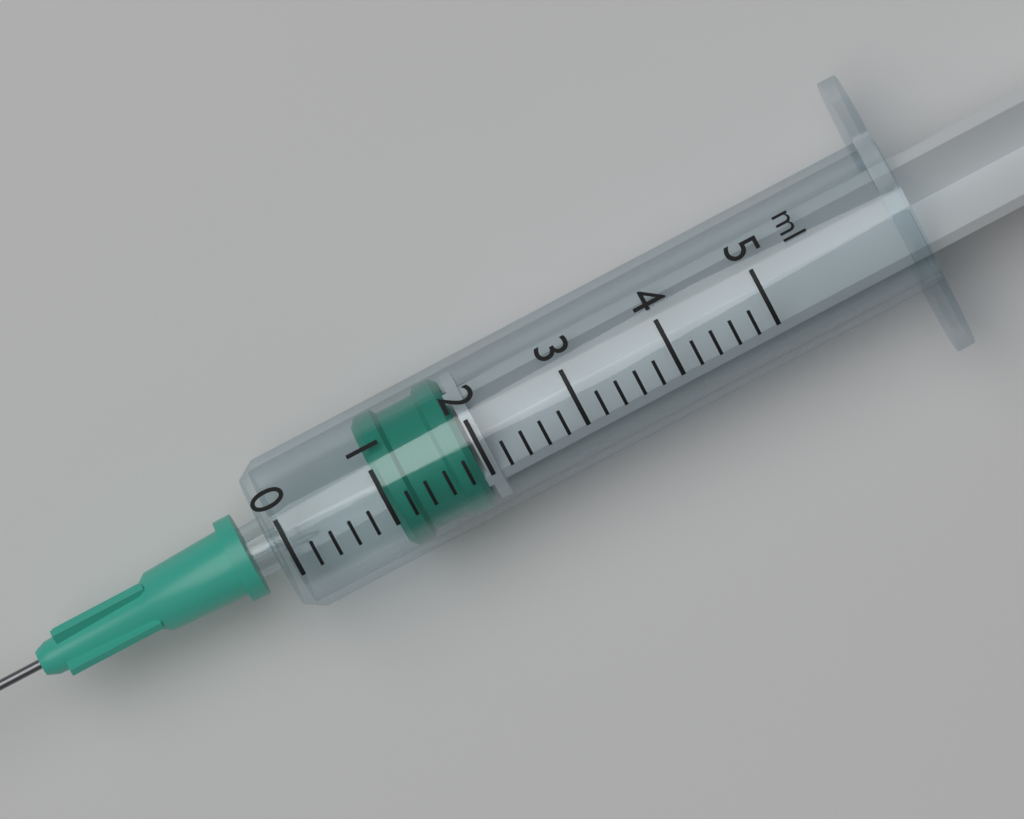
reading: 1.0 ml
